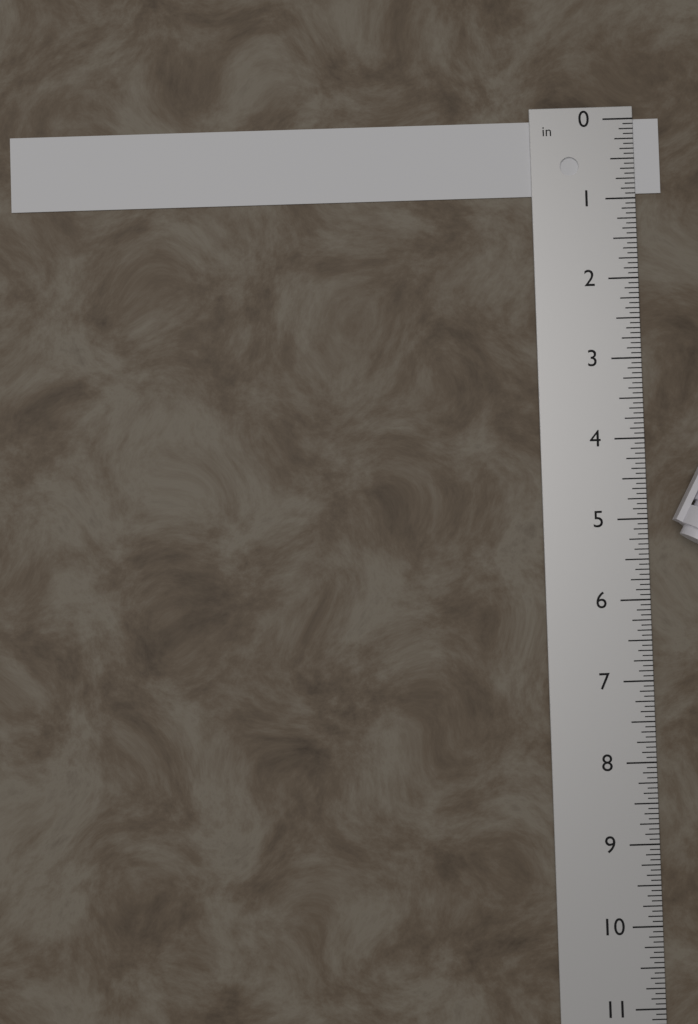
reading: 0.9375 in
